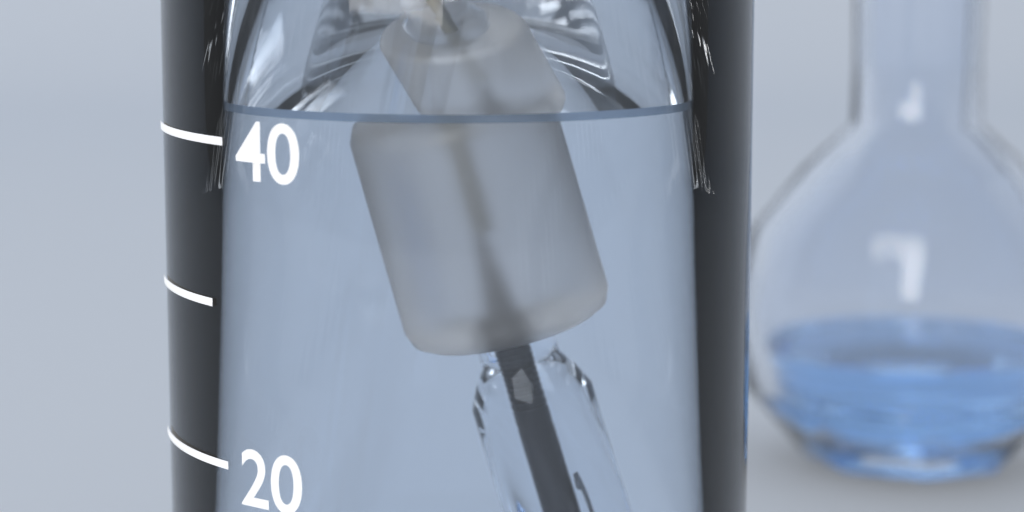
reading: 42 ml
